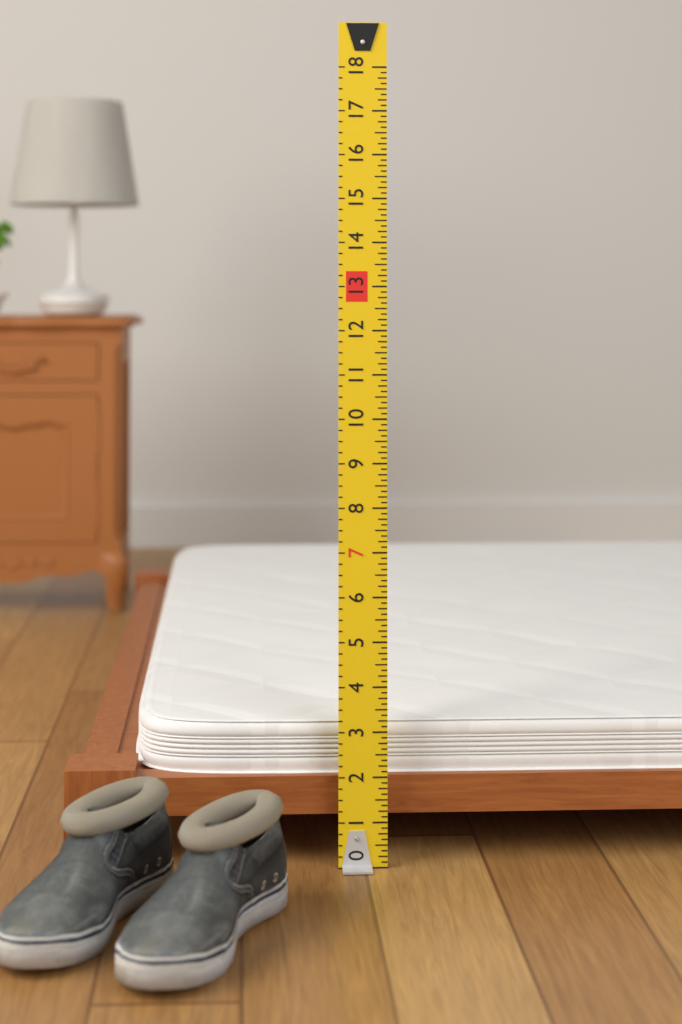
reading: 3.125 (no unit)
